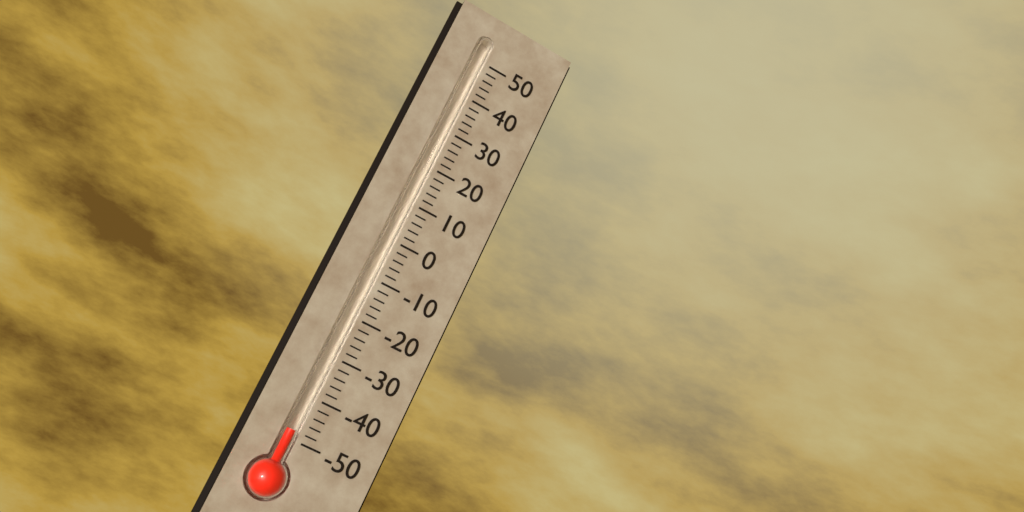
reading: -48 (no unit)
